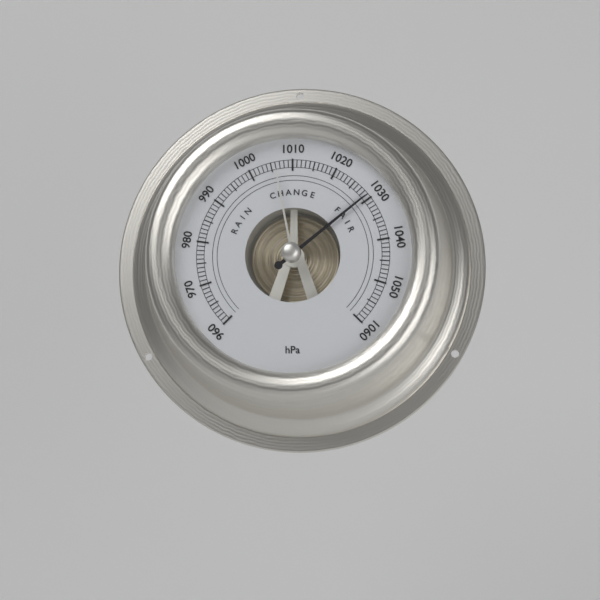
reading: 1029 hPa
